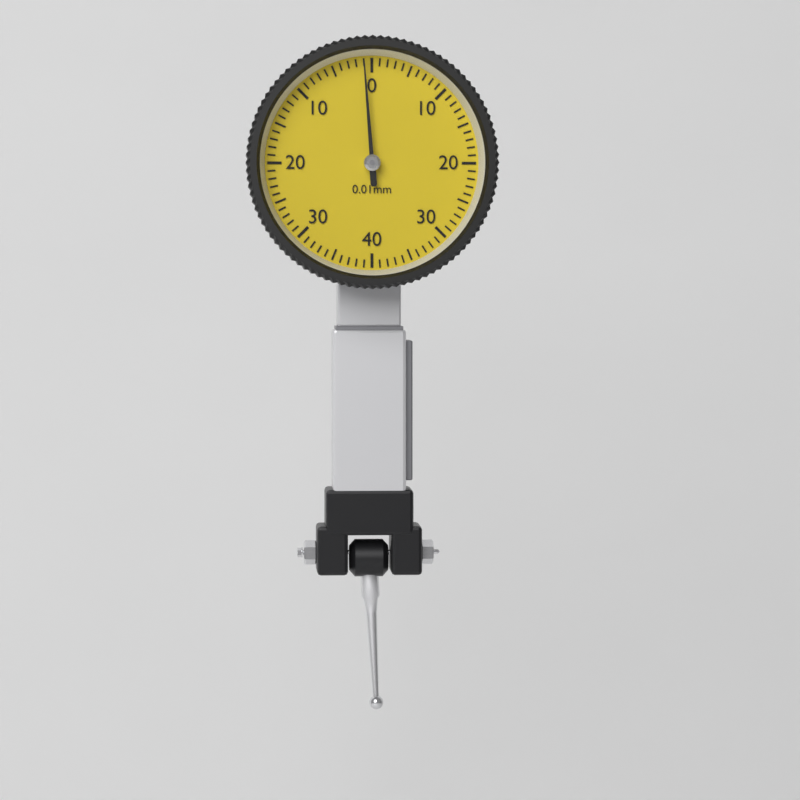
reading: 0.01 mm
